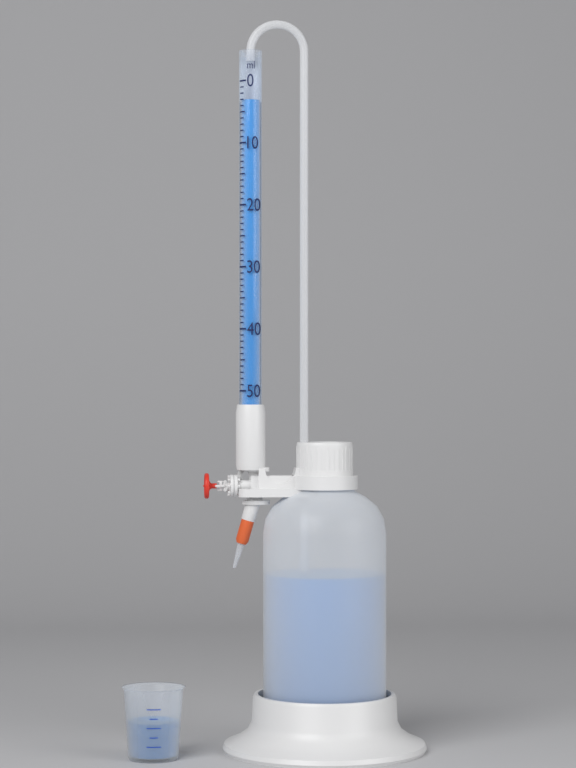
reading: 3 ml
